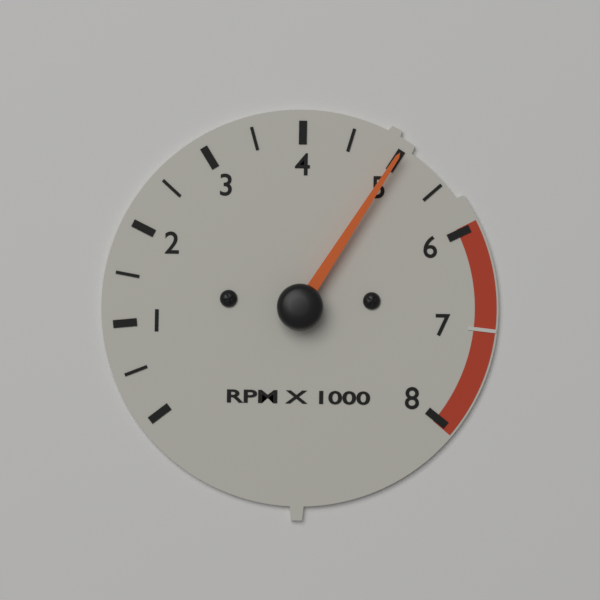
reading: 5000 RPM
